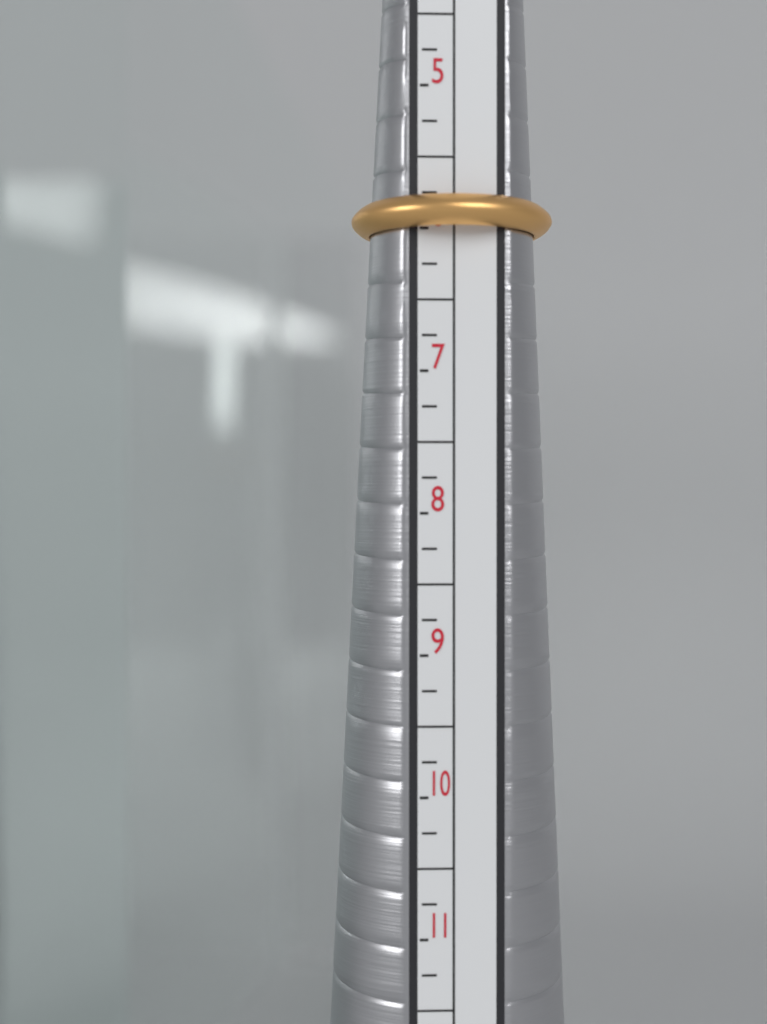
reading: 6.00 (no unit)
